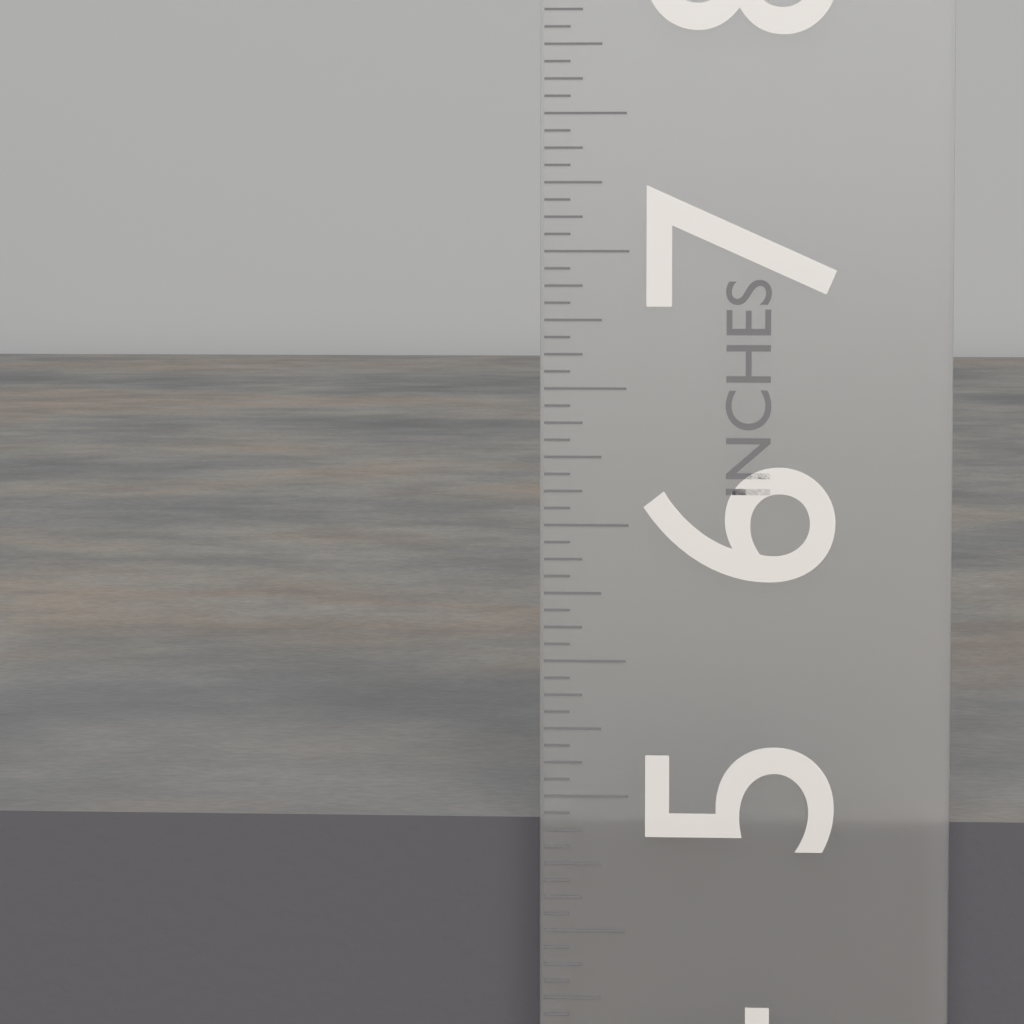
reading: 4.8750 in
